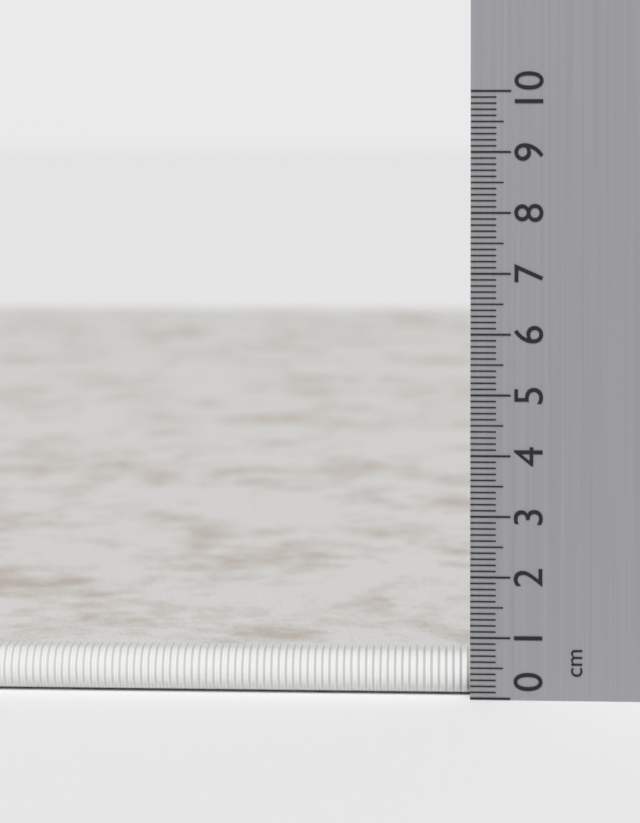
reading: 0.7 cm
